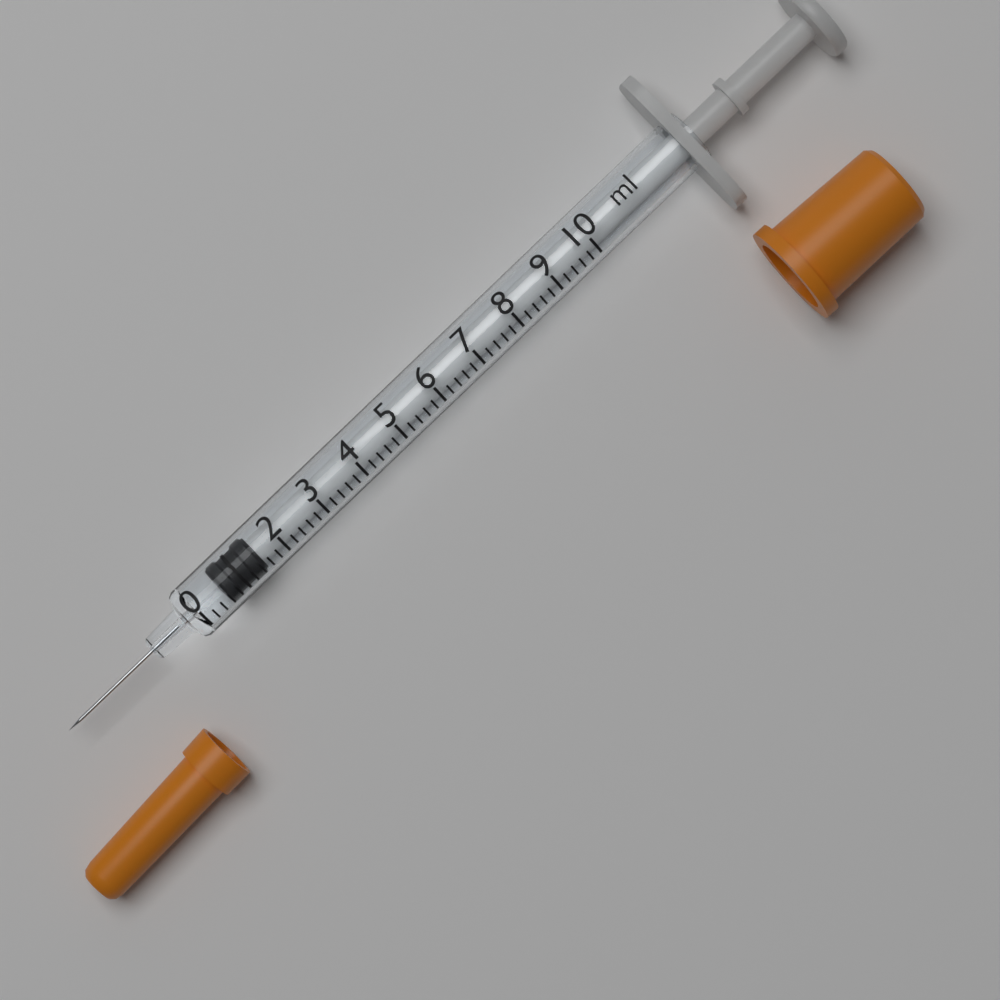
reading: 0.6 ml
